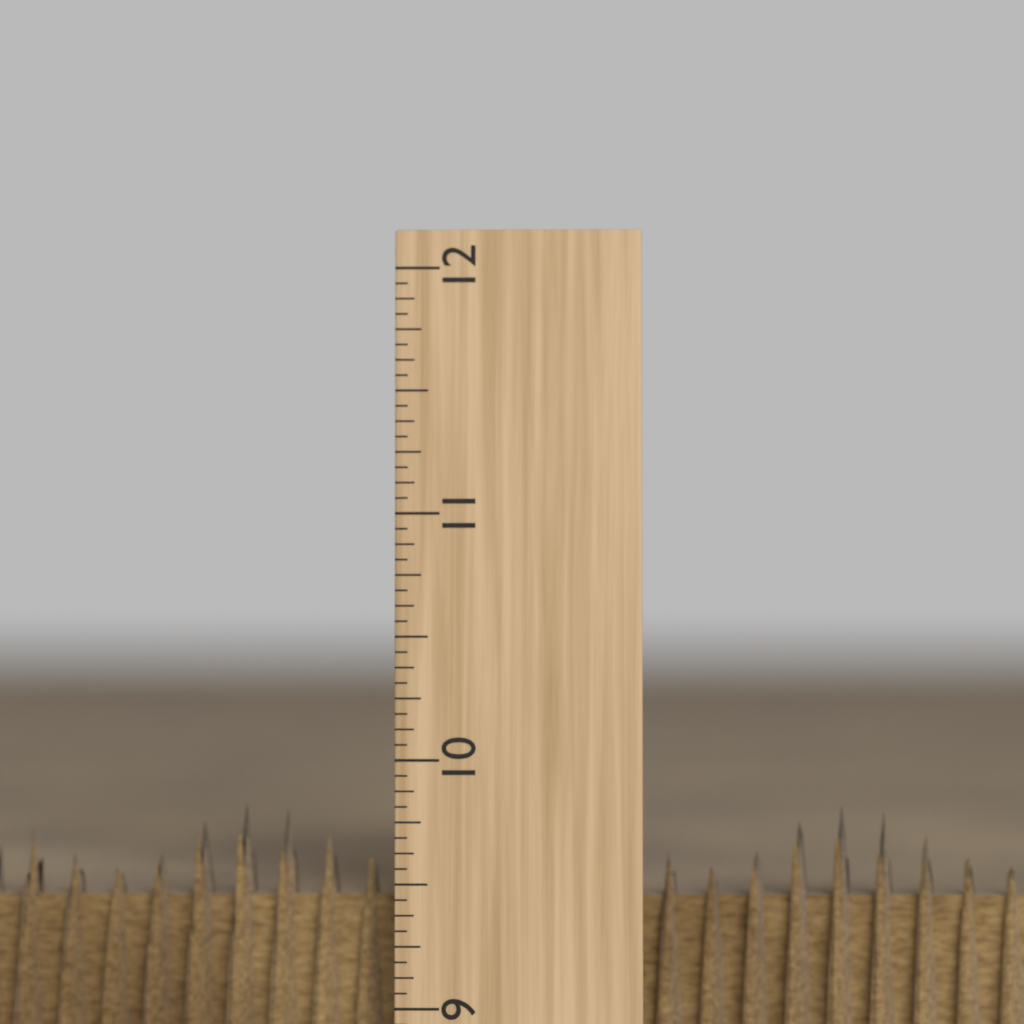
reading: 9.8125 inch
